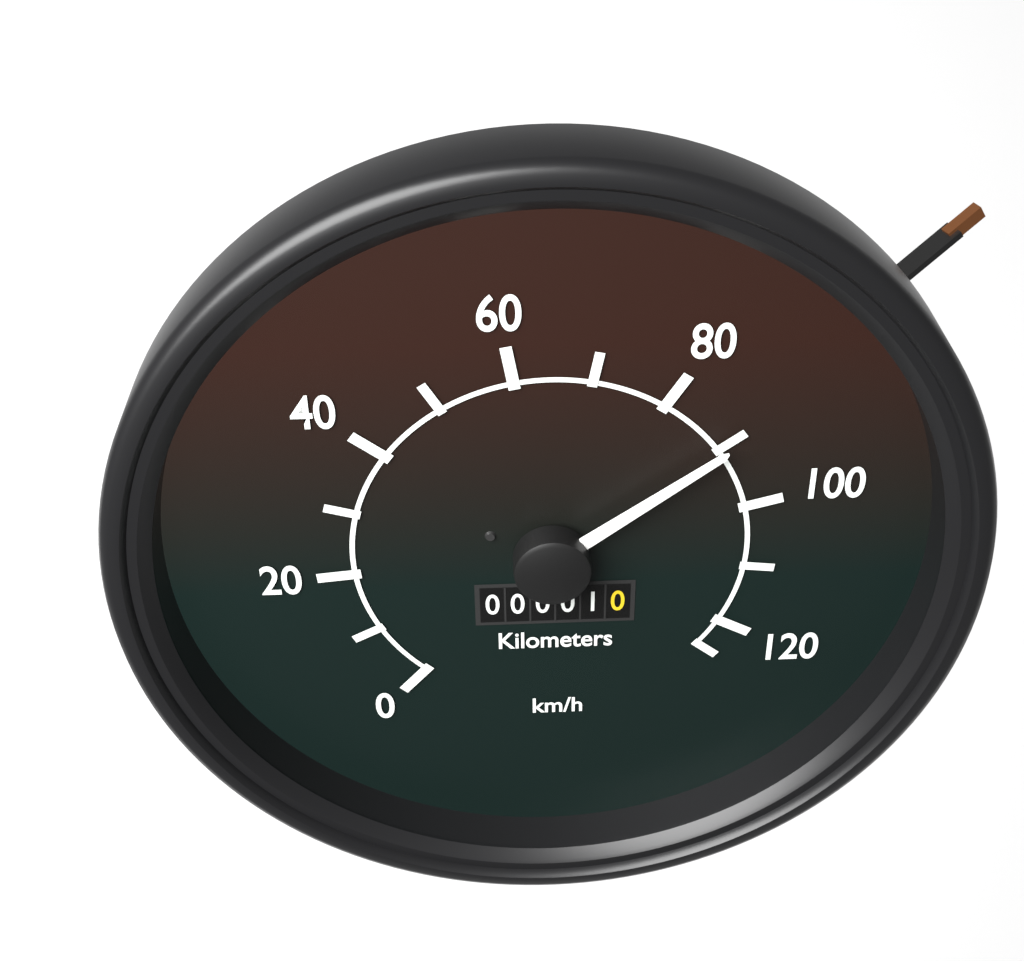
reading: 90 km/h
